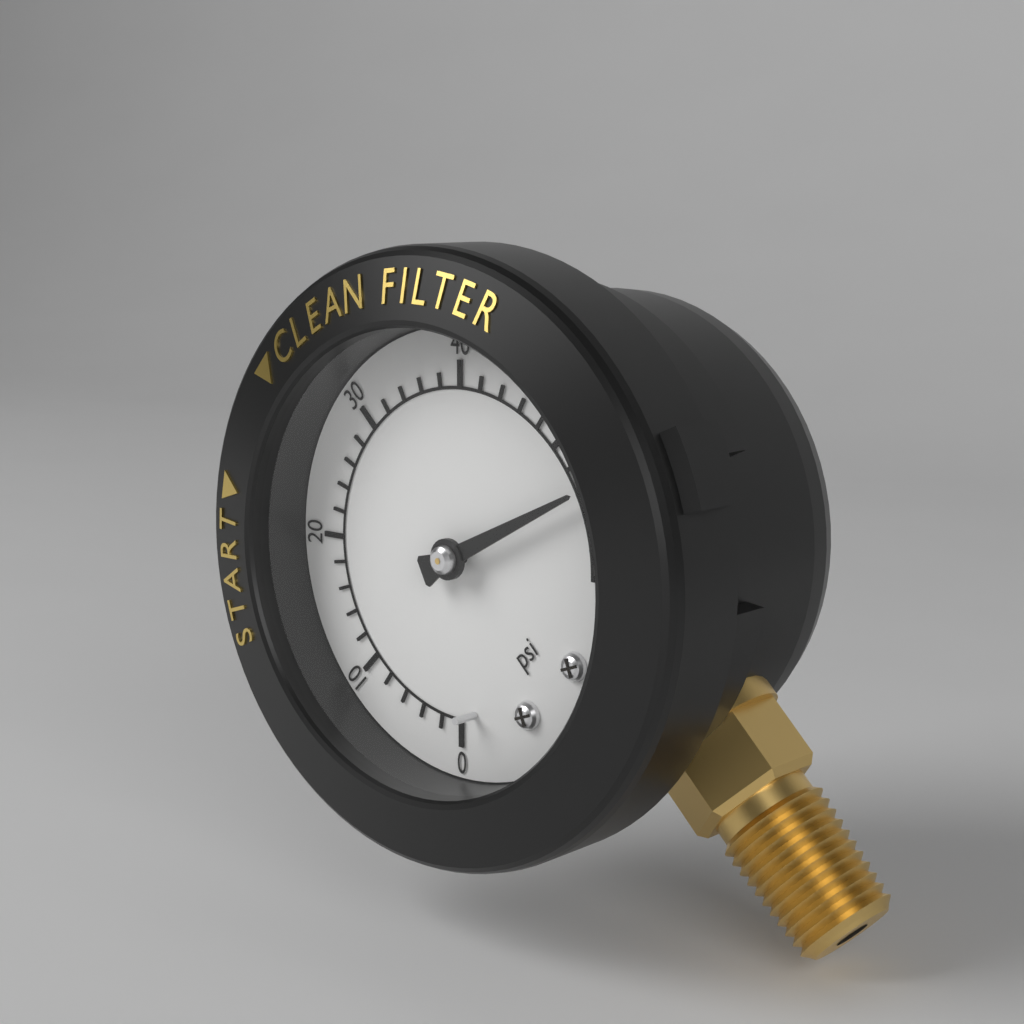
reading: 54 psi
